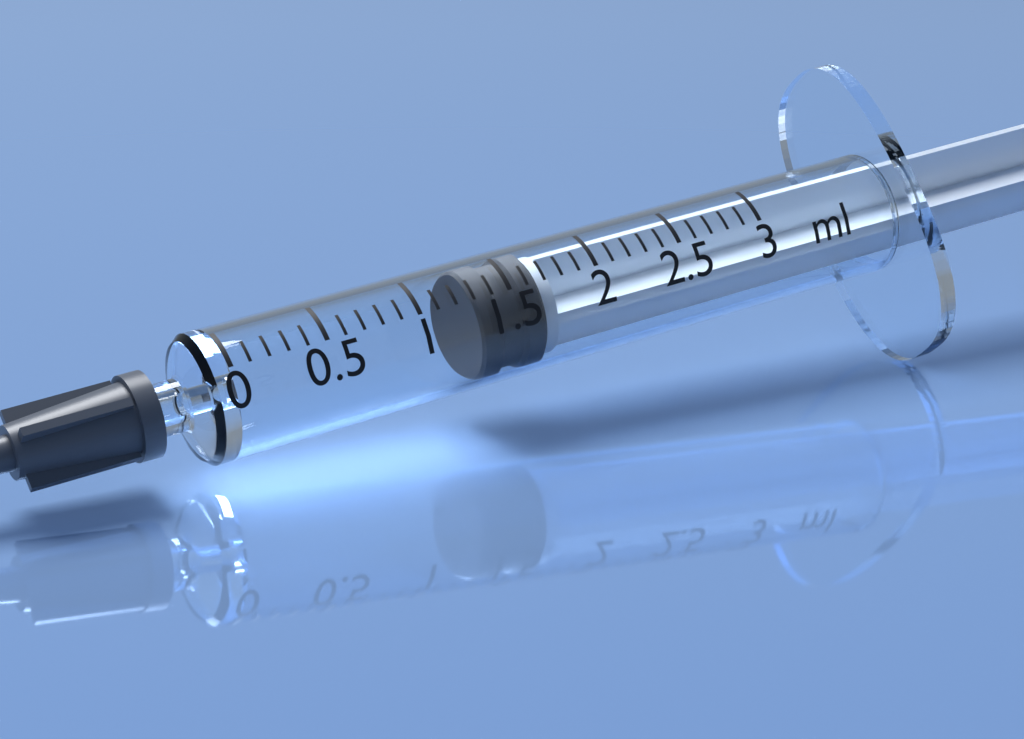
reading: 1.3 ml
